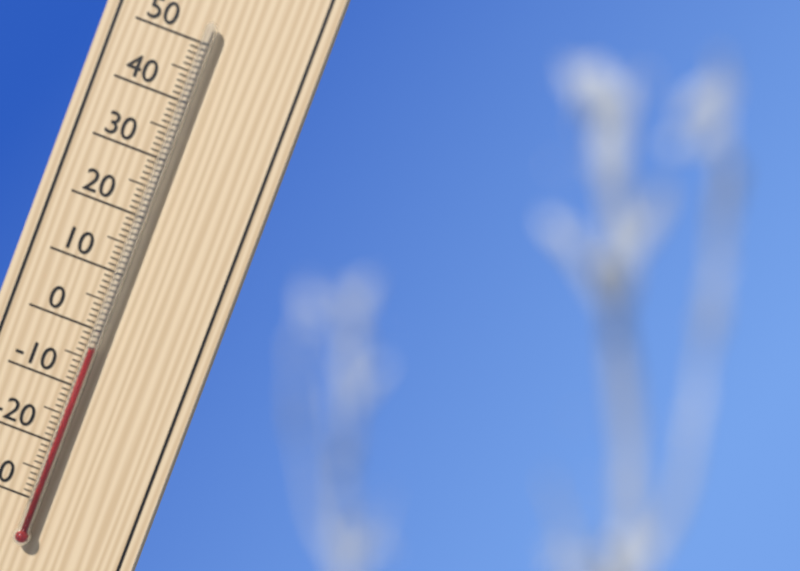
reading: -3 °C
